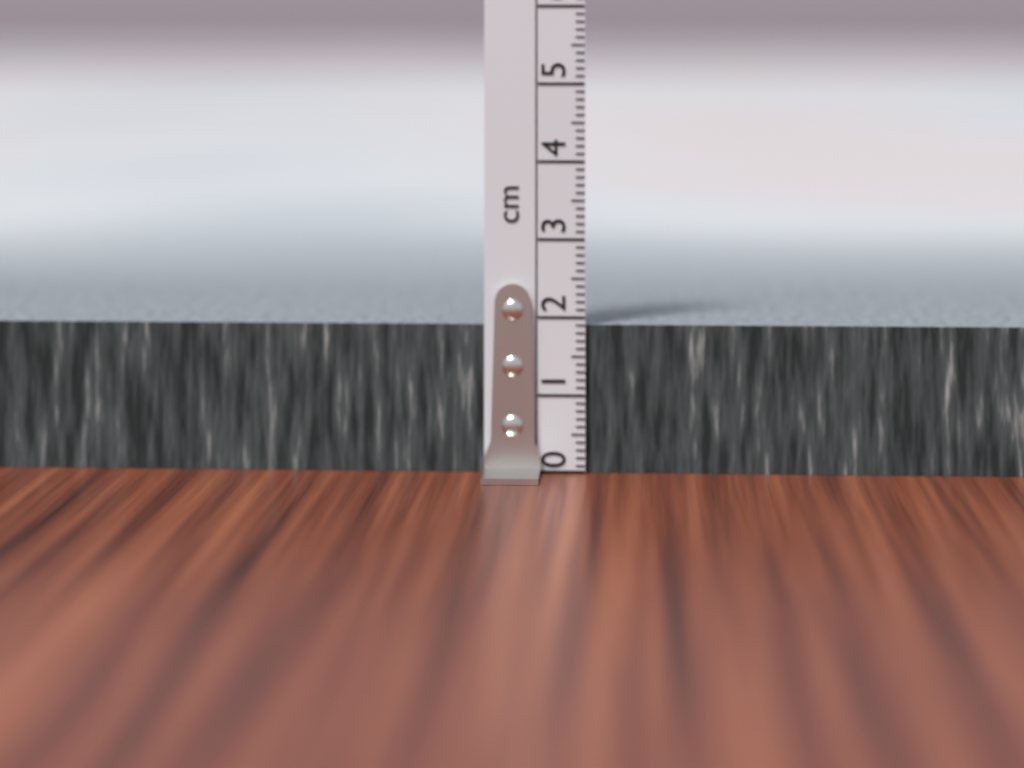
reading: 1.9 cm
